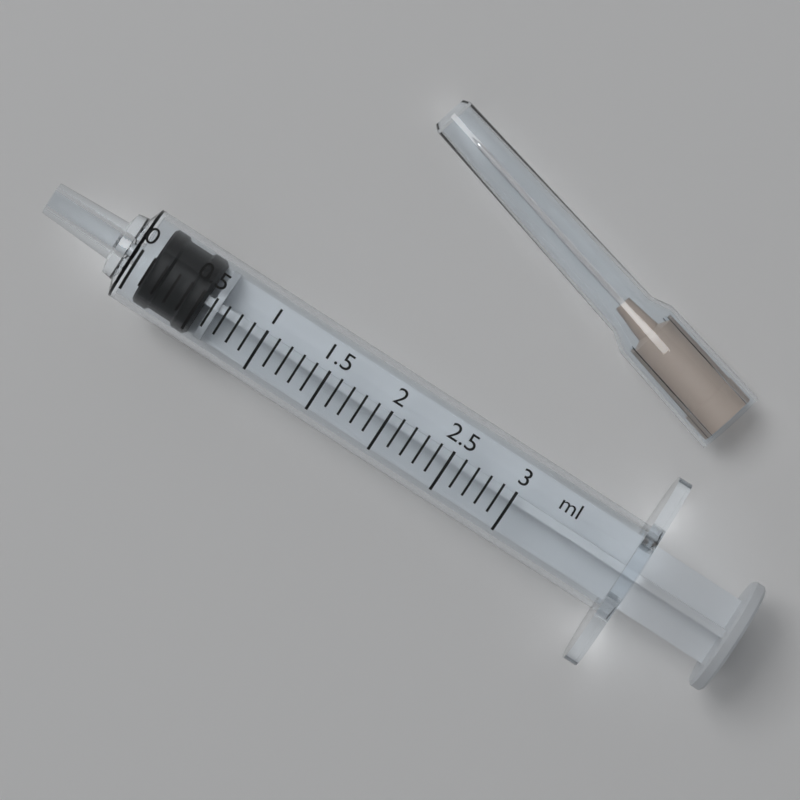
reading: 0.1 ml
